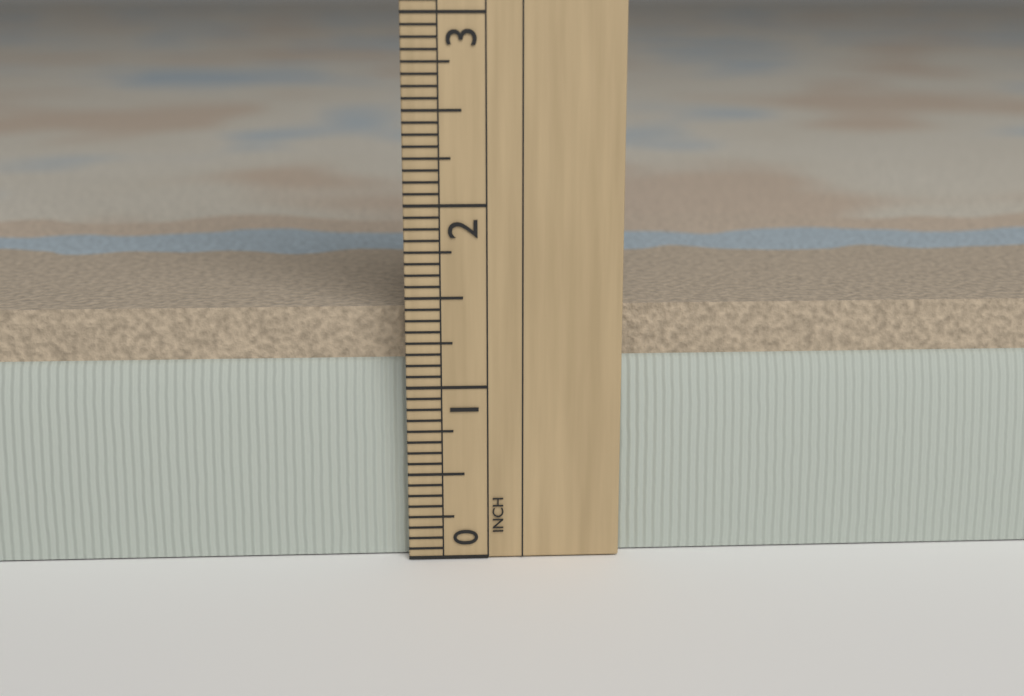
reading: 1.4375 in
